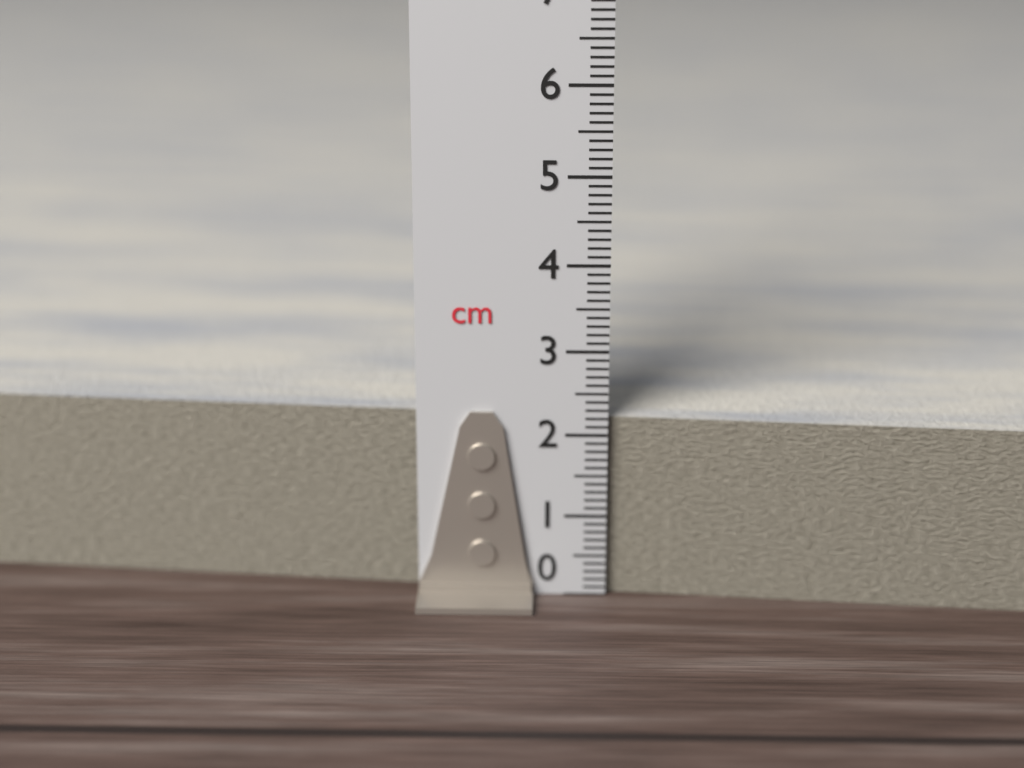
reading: 2.2 cm
